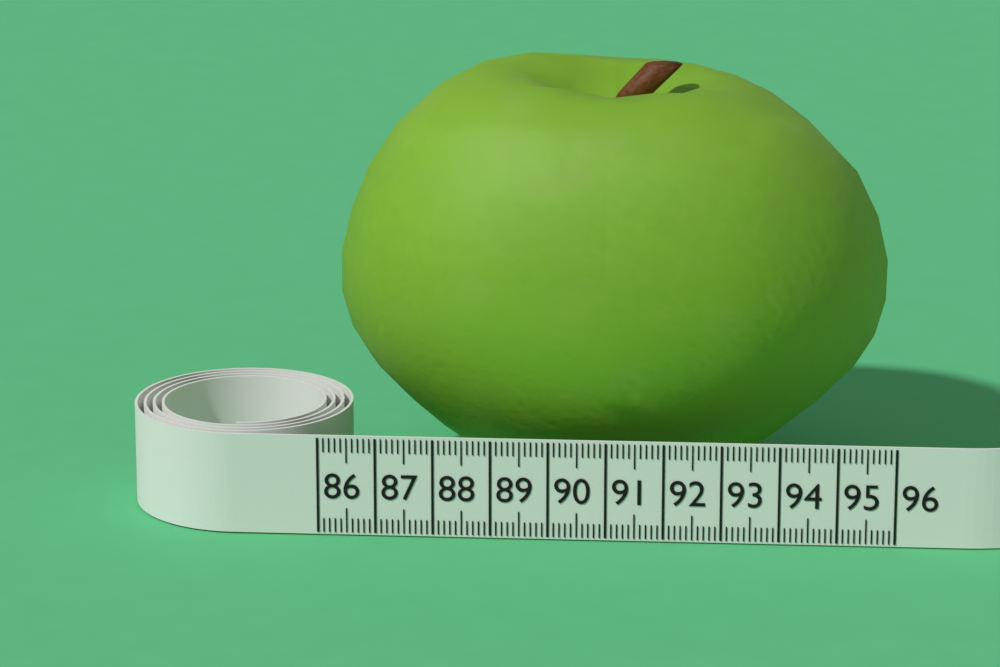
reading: 95.9 (no unit)
